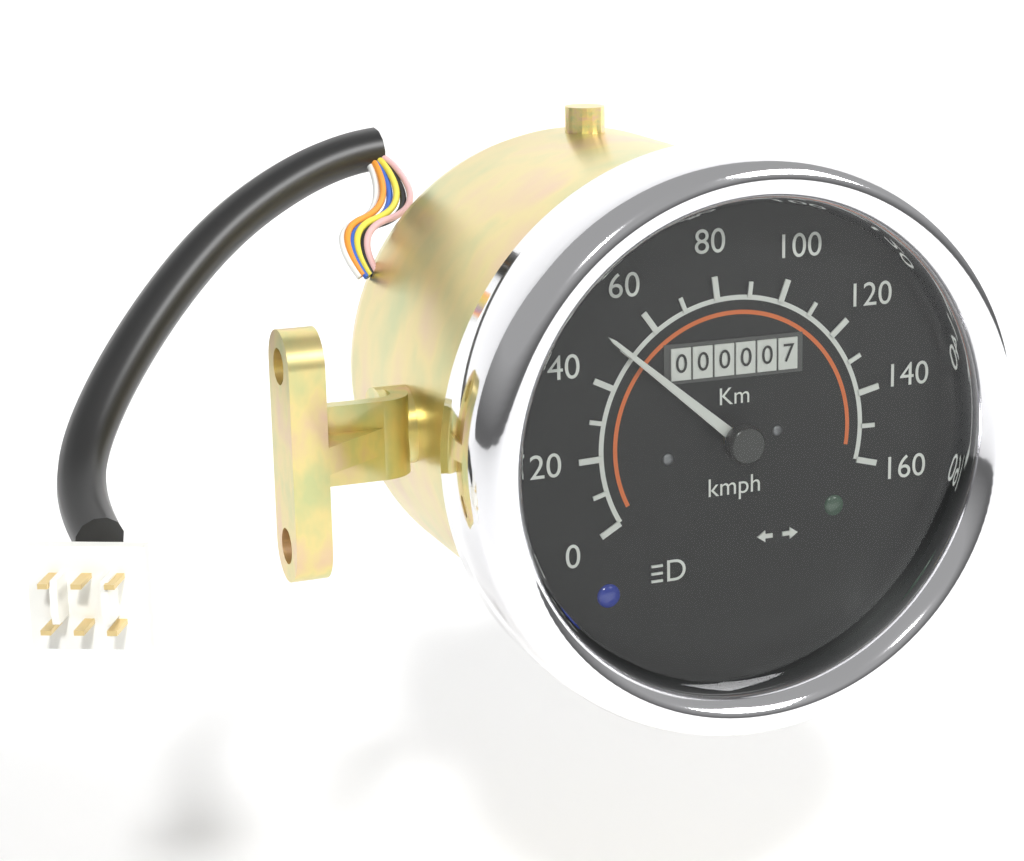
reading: 50 km/h
